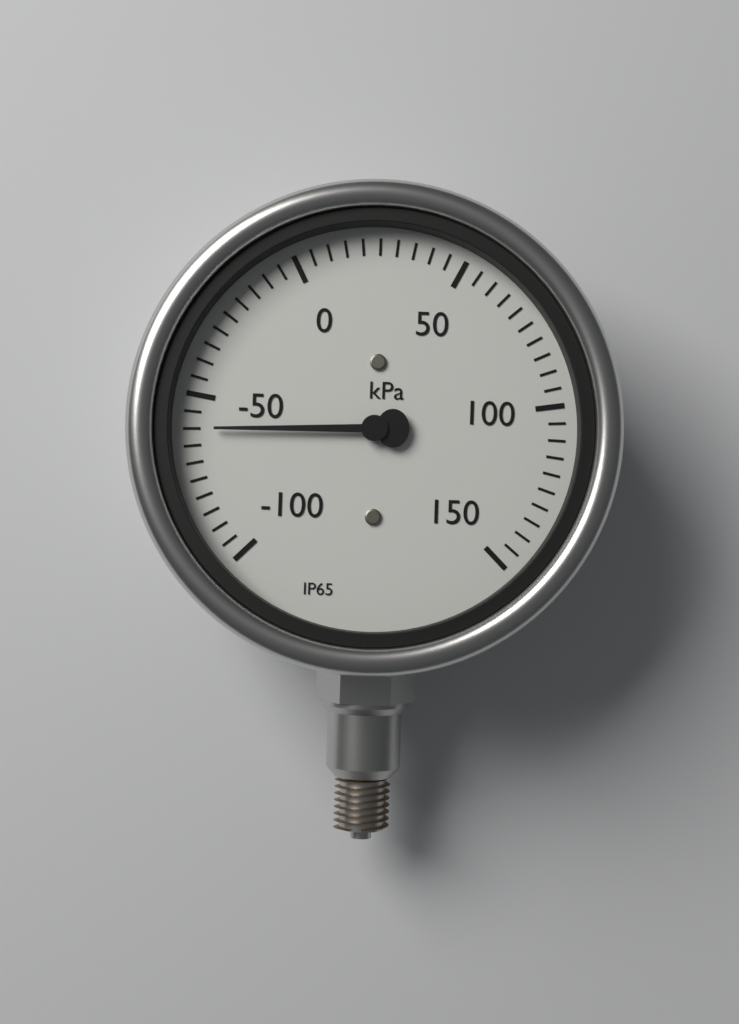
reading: -60 kPa
